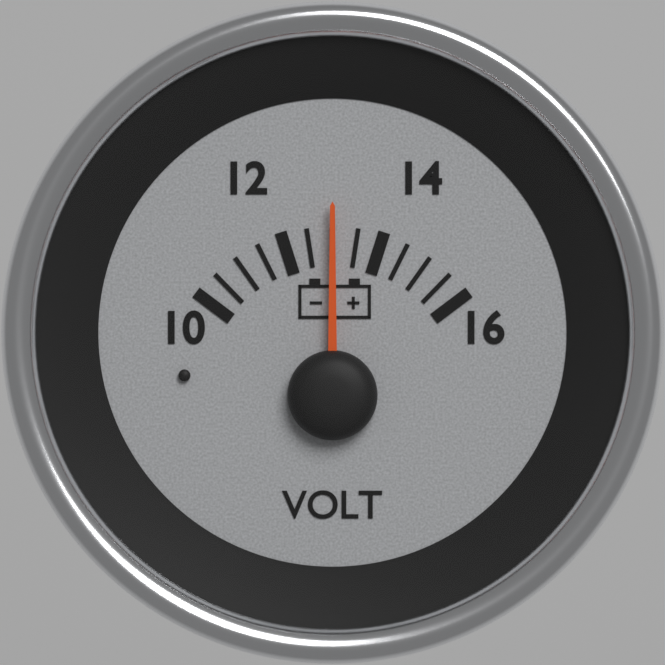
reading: 13.0 V
